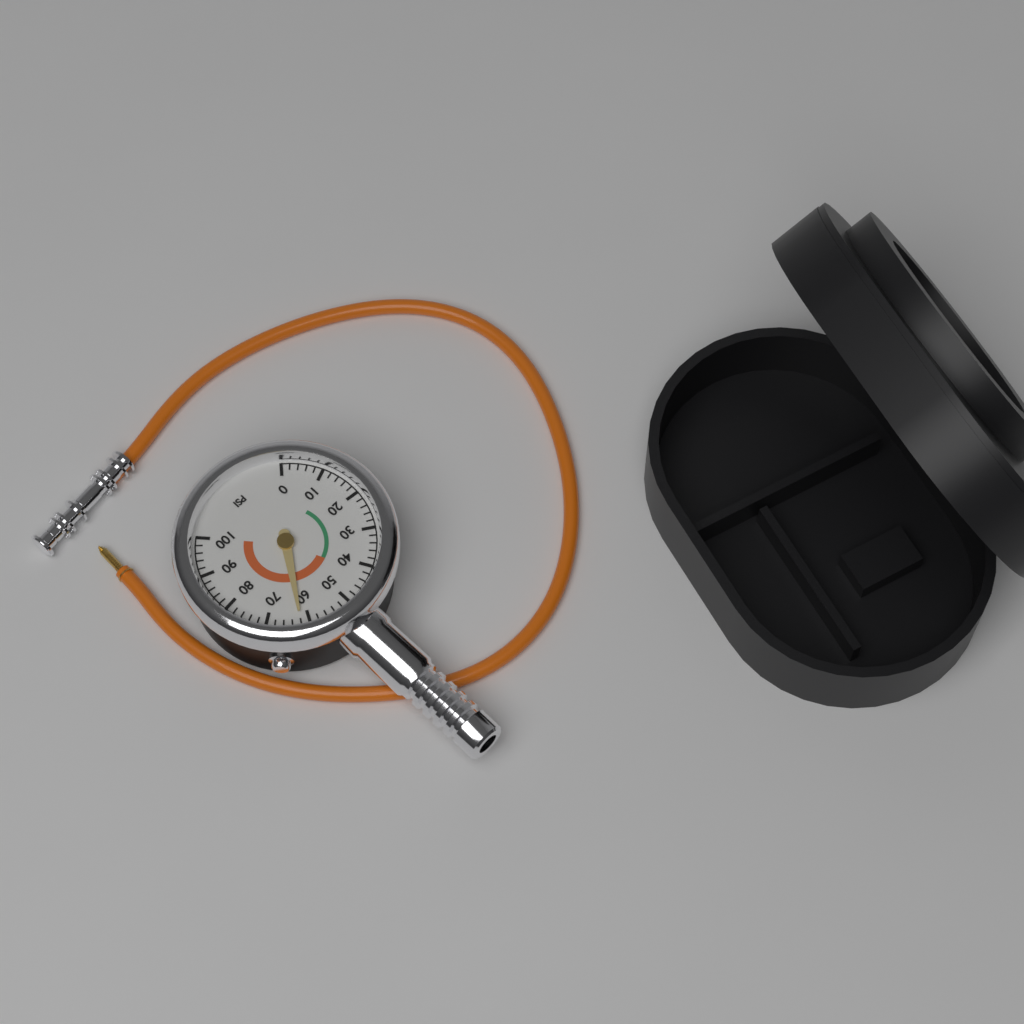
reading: 62 psi
